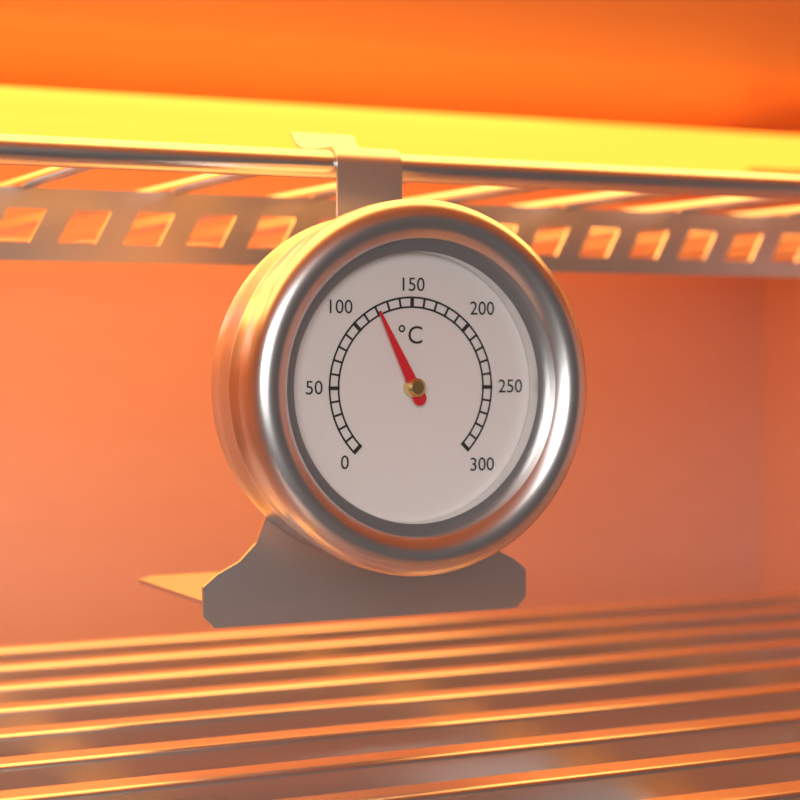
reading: 120 °C
